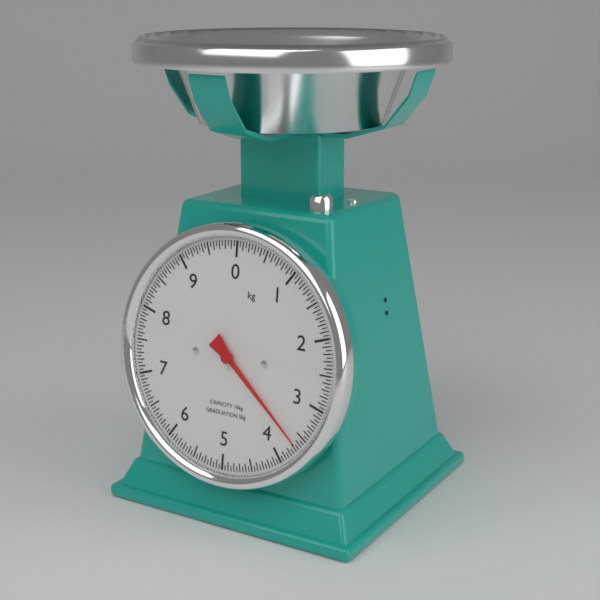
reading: 3.65 kg
